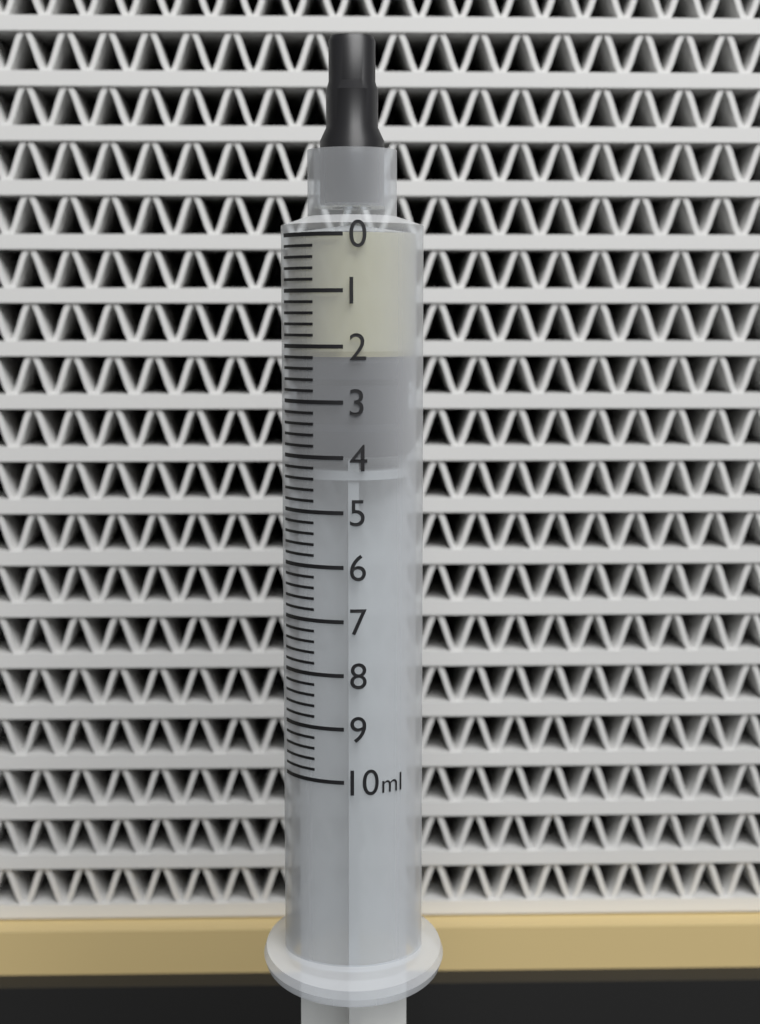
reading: 2.2 ml
